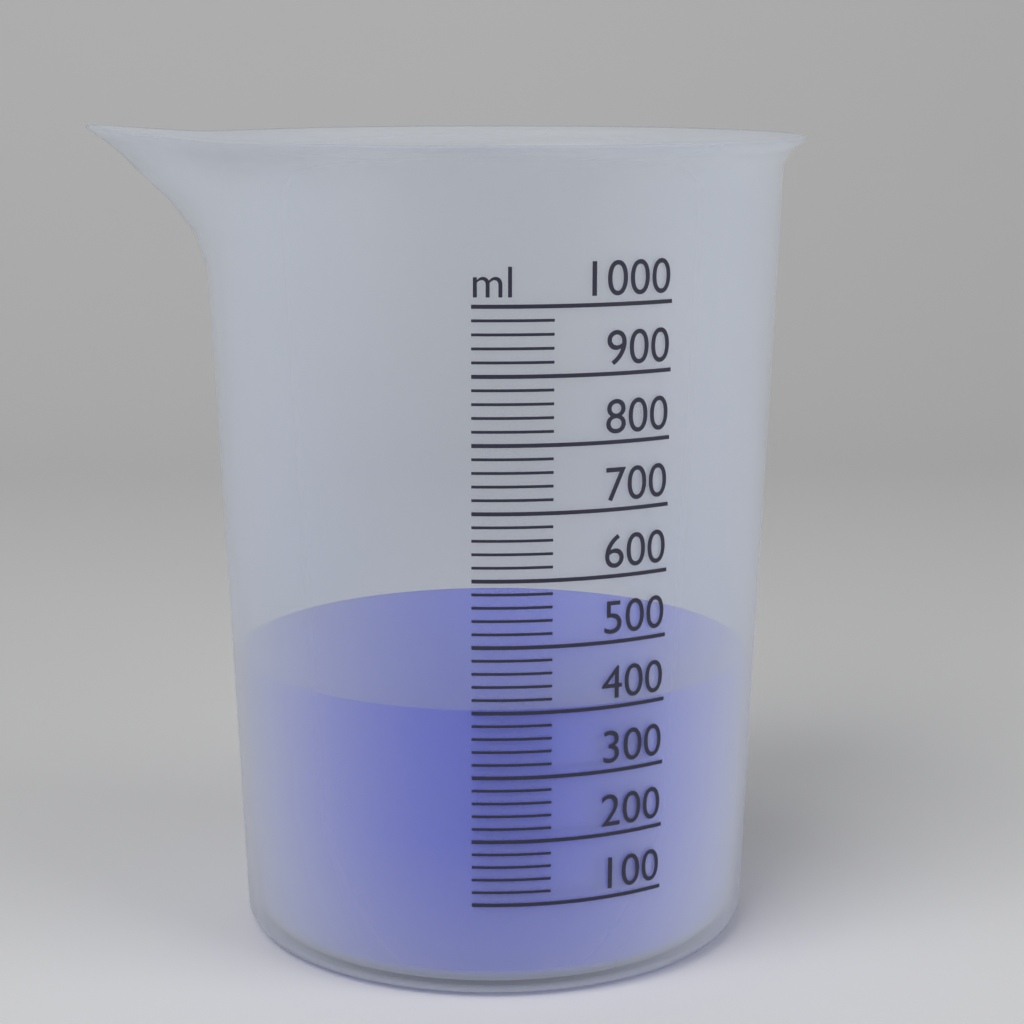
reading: 400 ml
